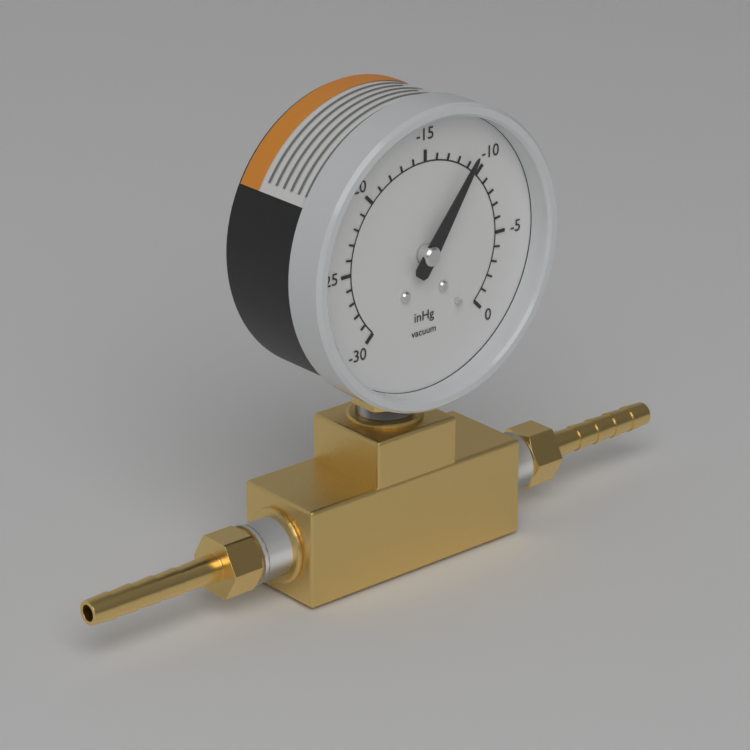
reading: -11 inHg
